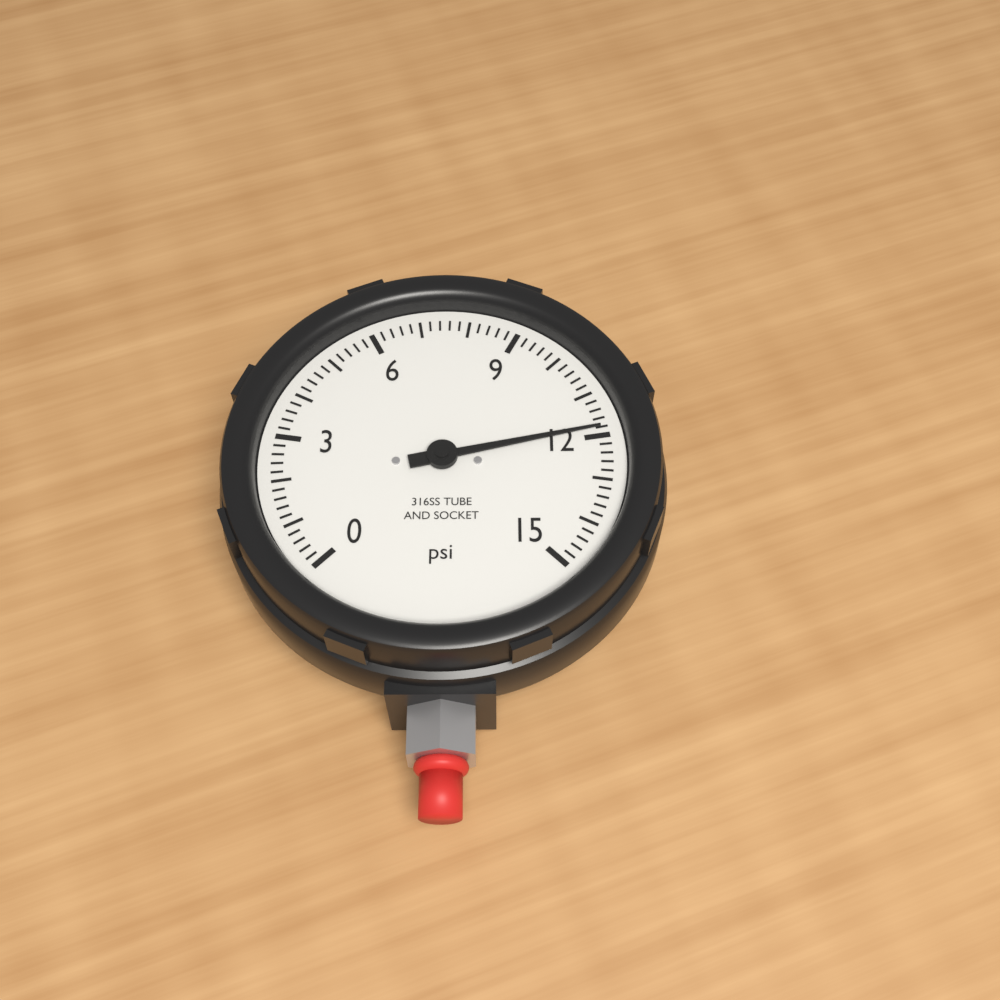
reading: 11.8 psi
